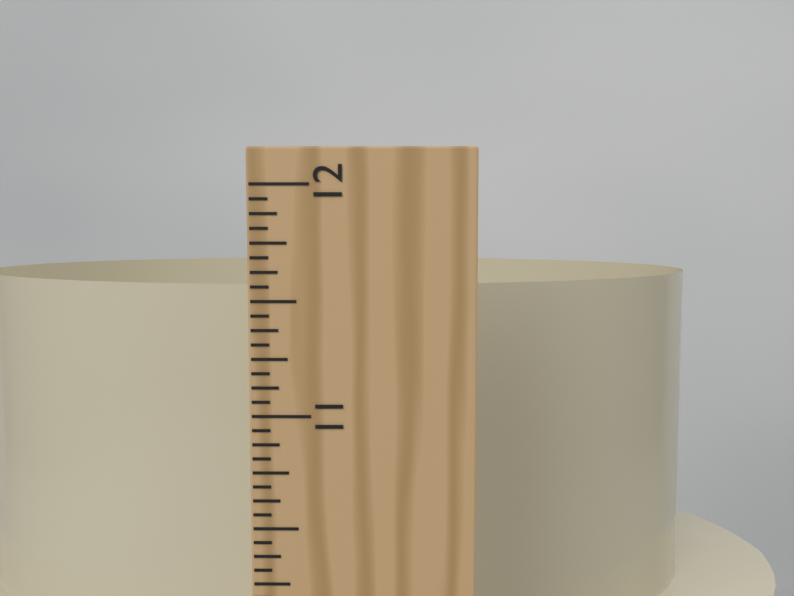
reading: 11.5000 in
